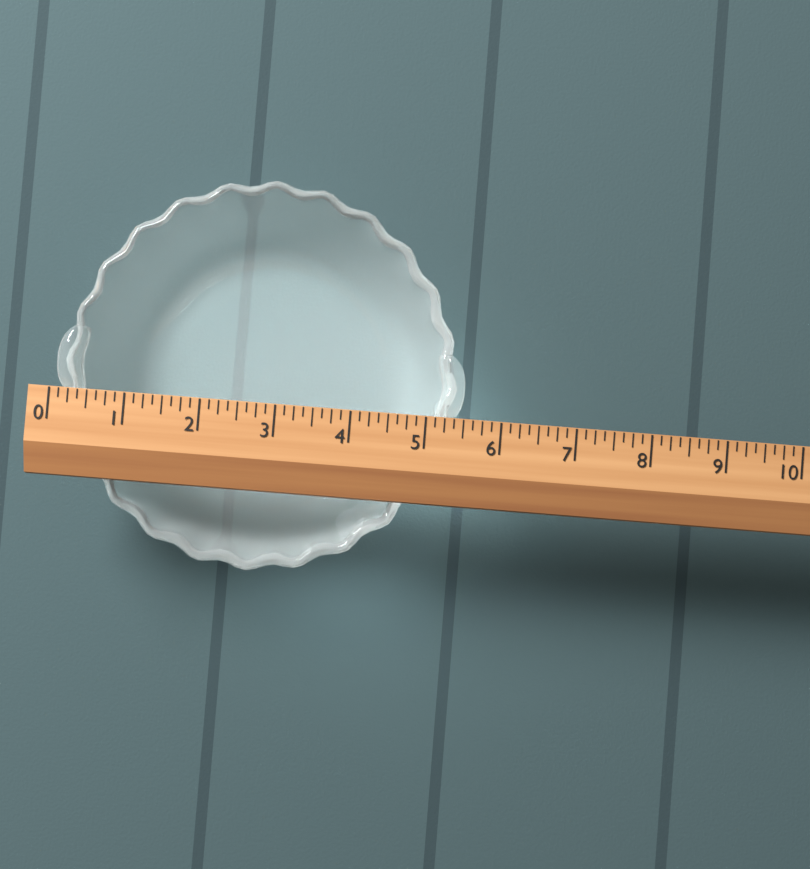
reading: 5.500 (no unit)
